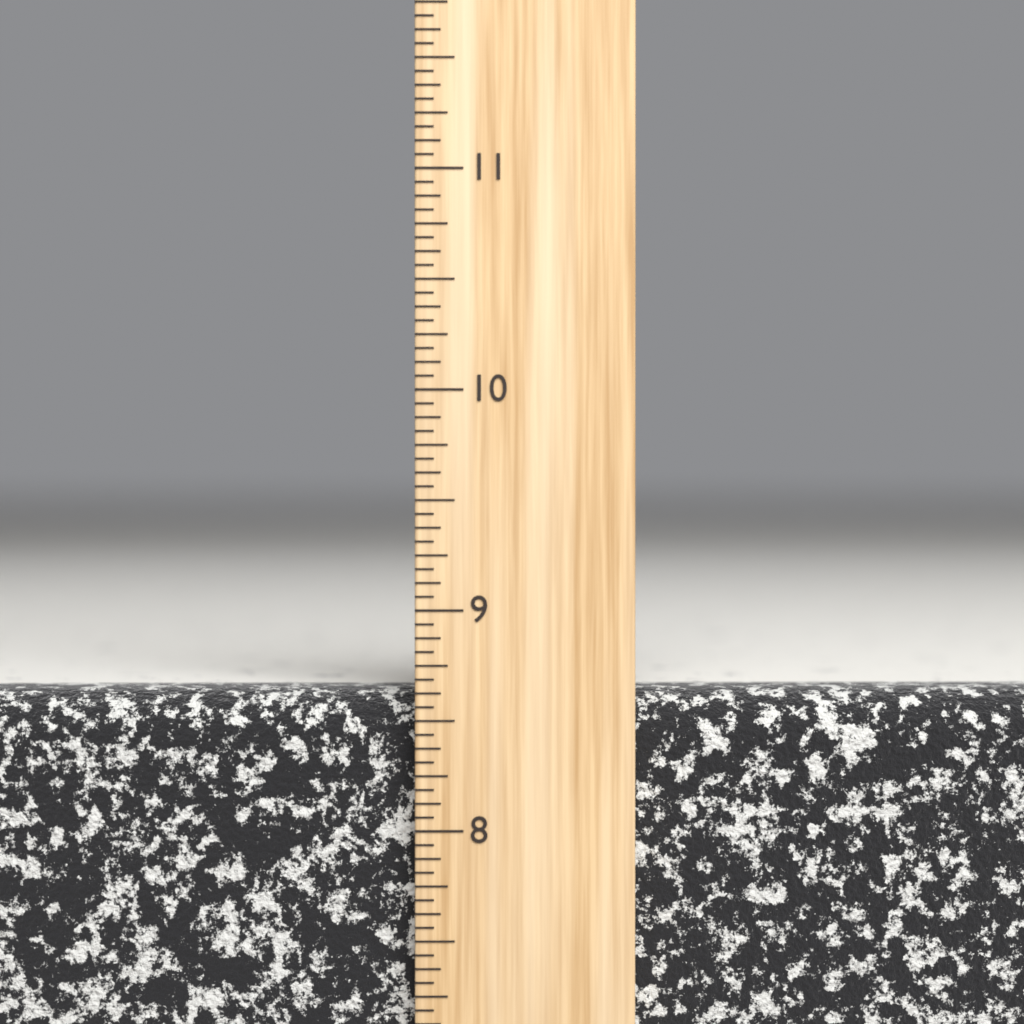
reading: 8.6250 inch
